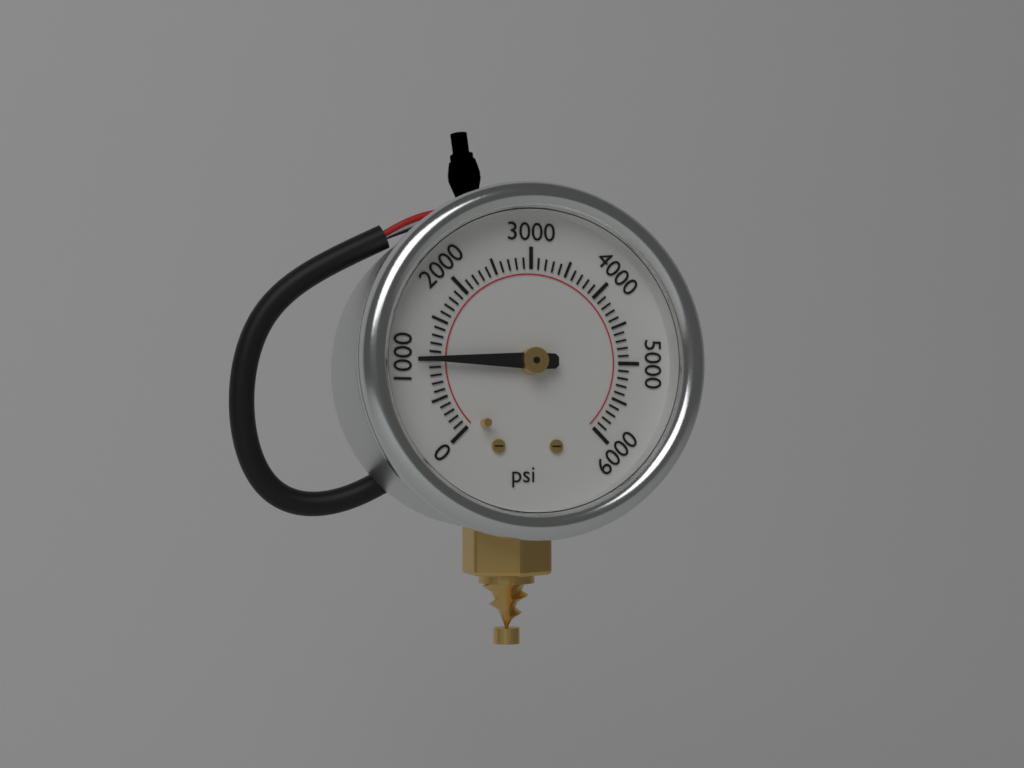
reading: 1000 psi
